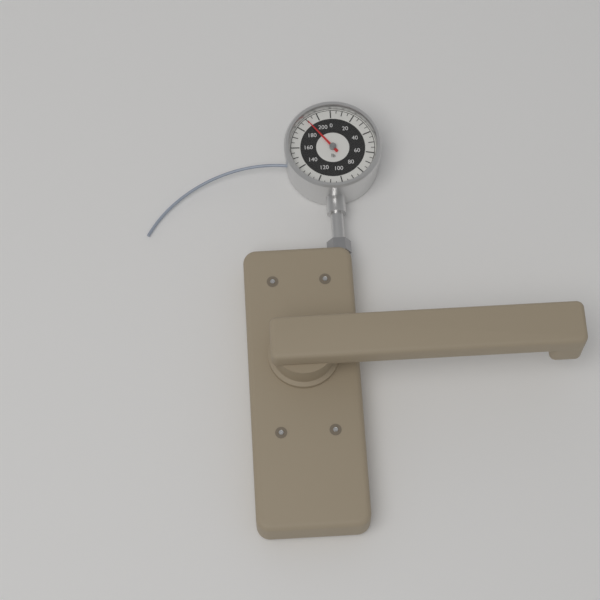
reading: 190 lb
